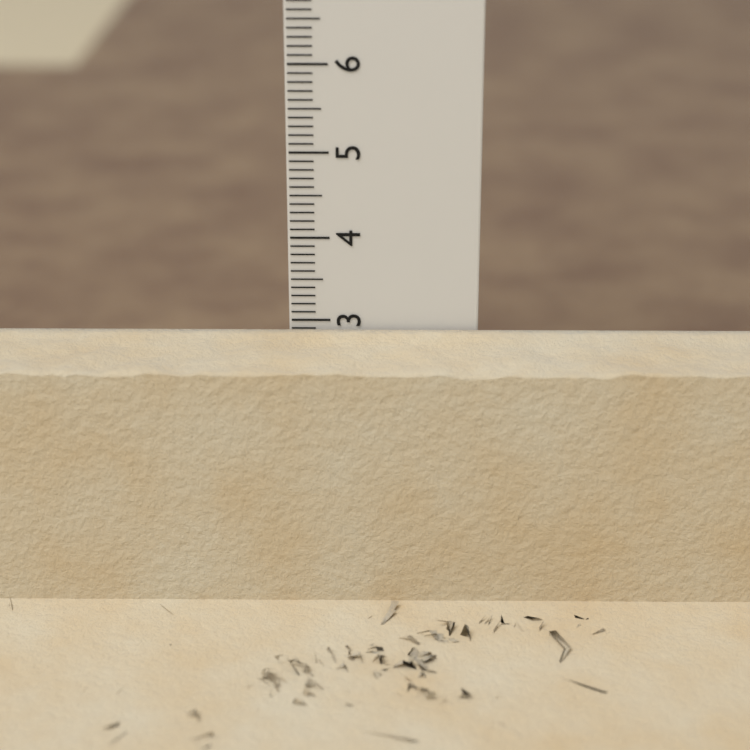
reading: 2.9 cm
